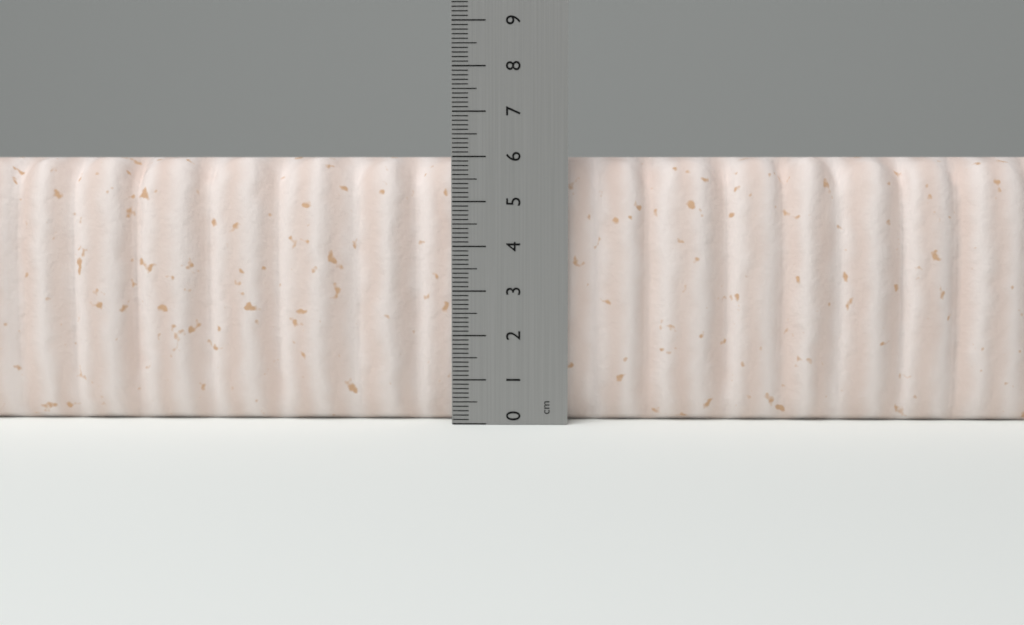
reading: 6.0 cm
